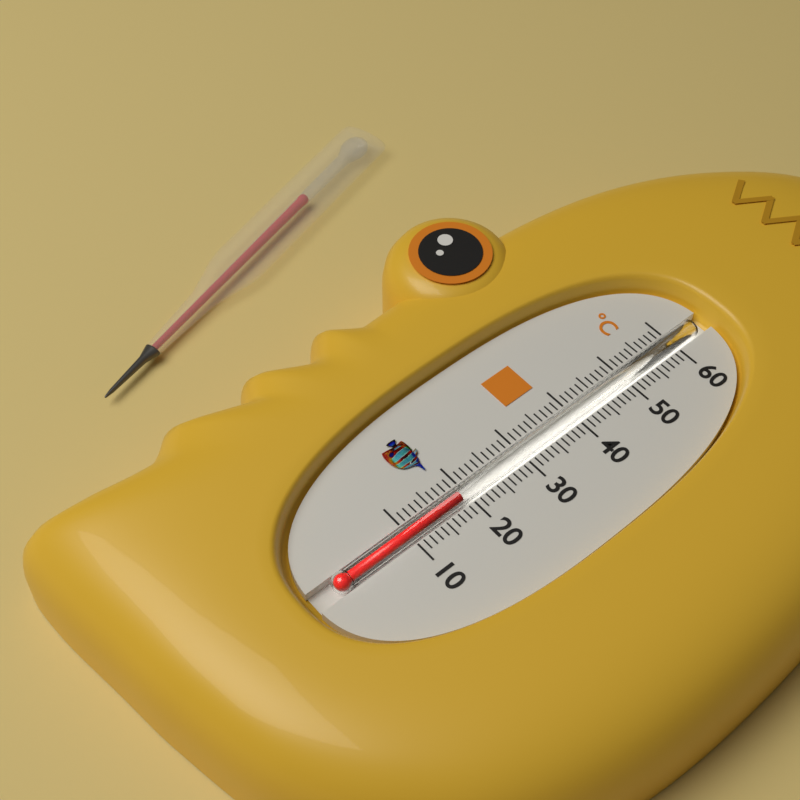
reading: 19 °C
